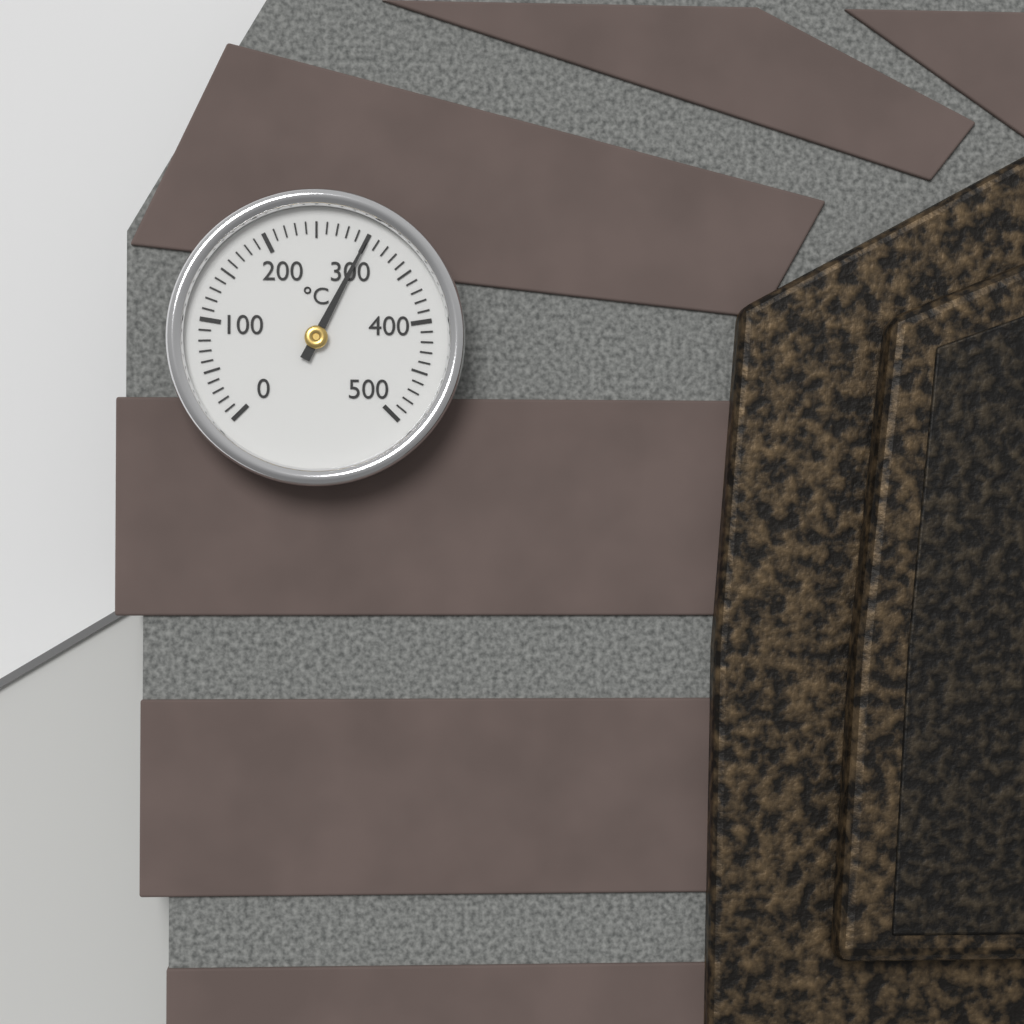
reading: 300 °C
